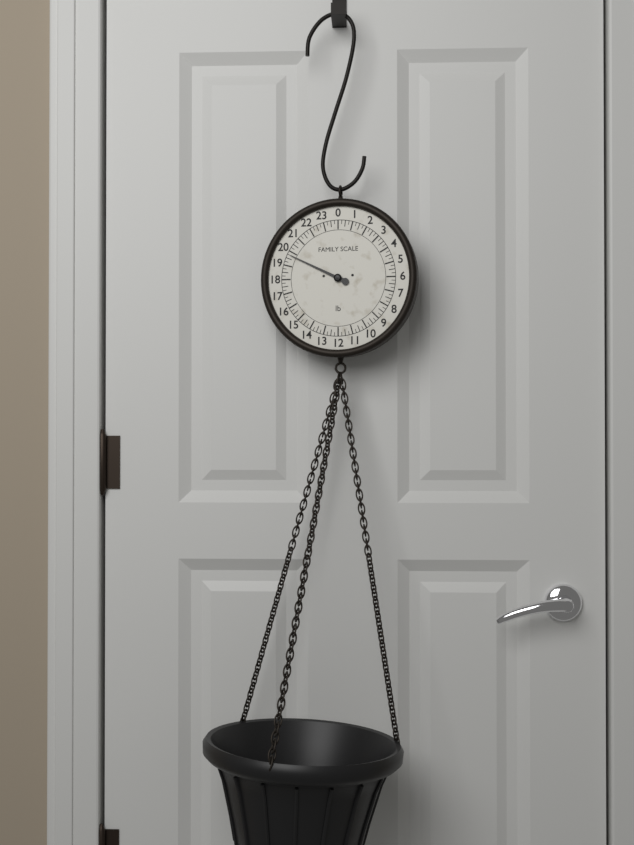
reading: 19.75 lb
